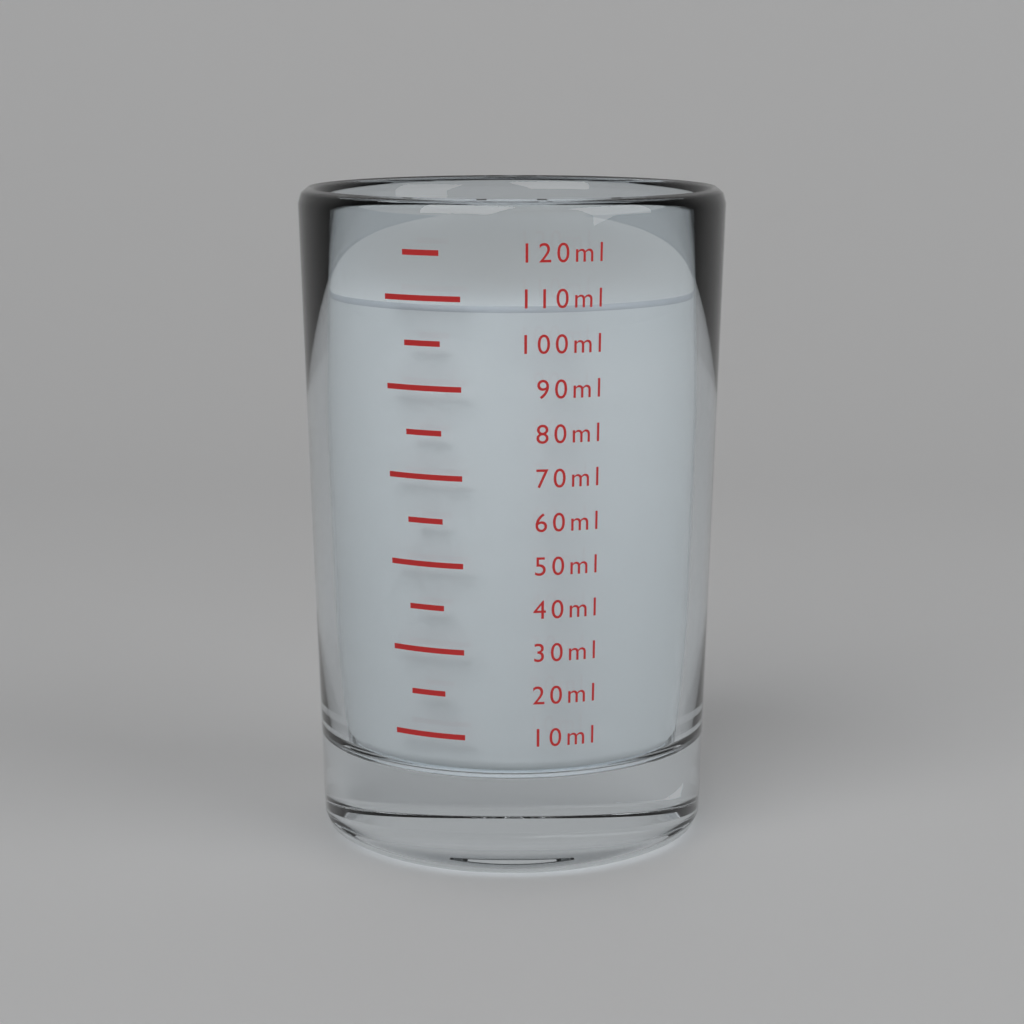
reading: 108 ml
